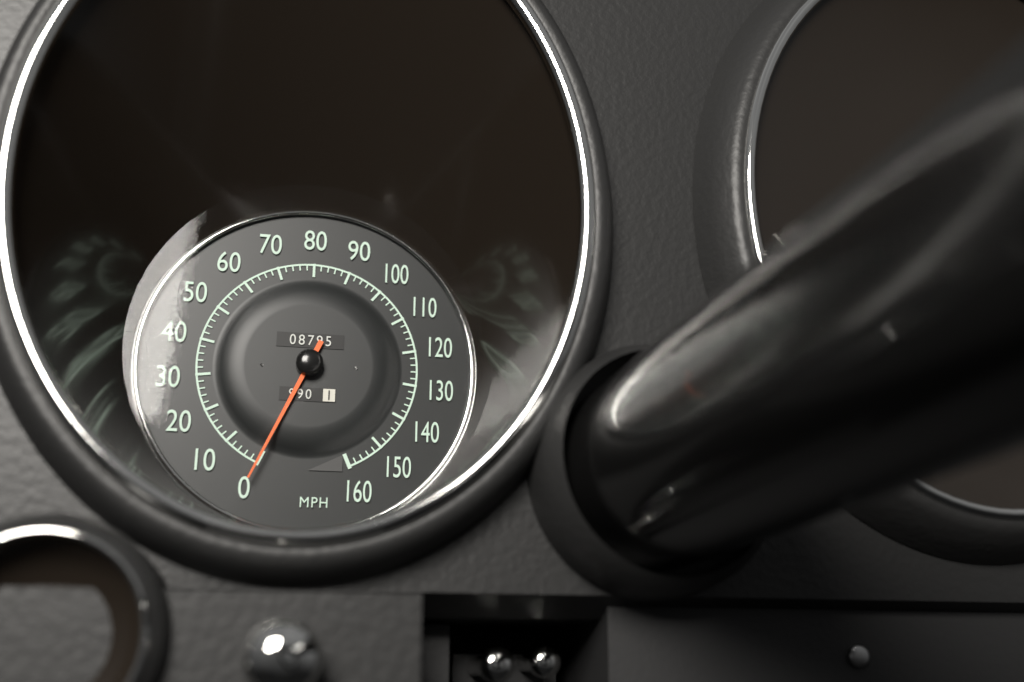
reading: 0 MPH
